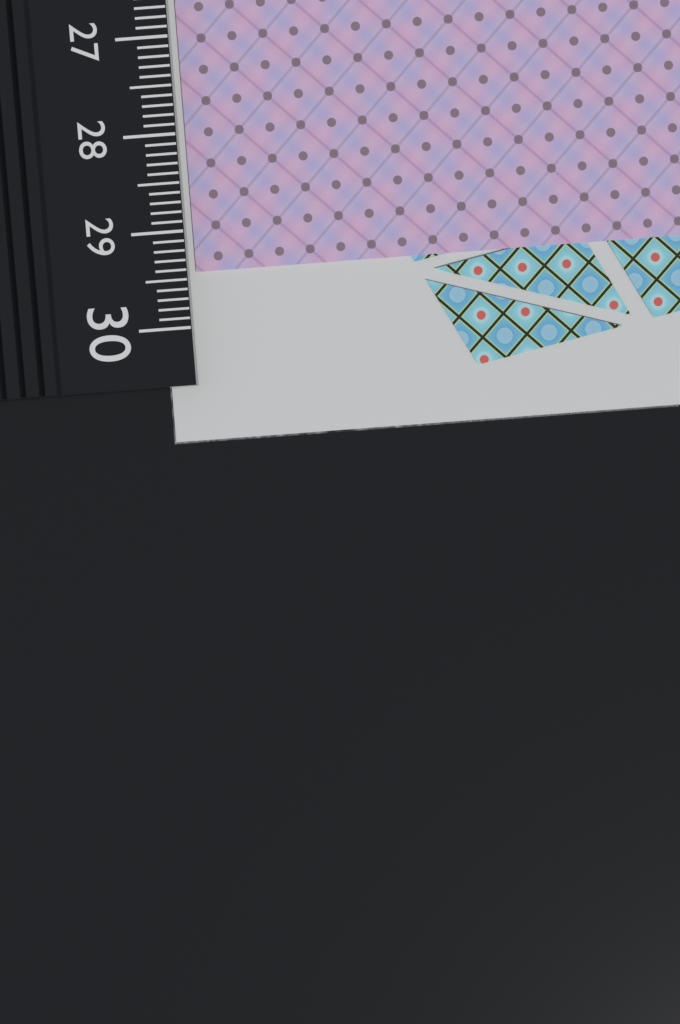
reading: 29.4 cm
